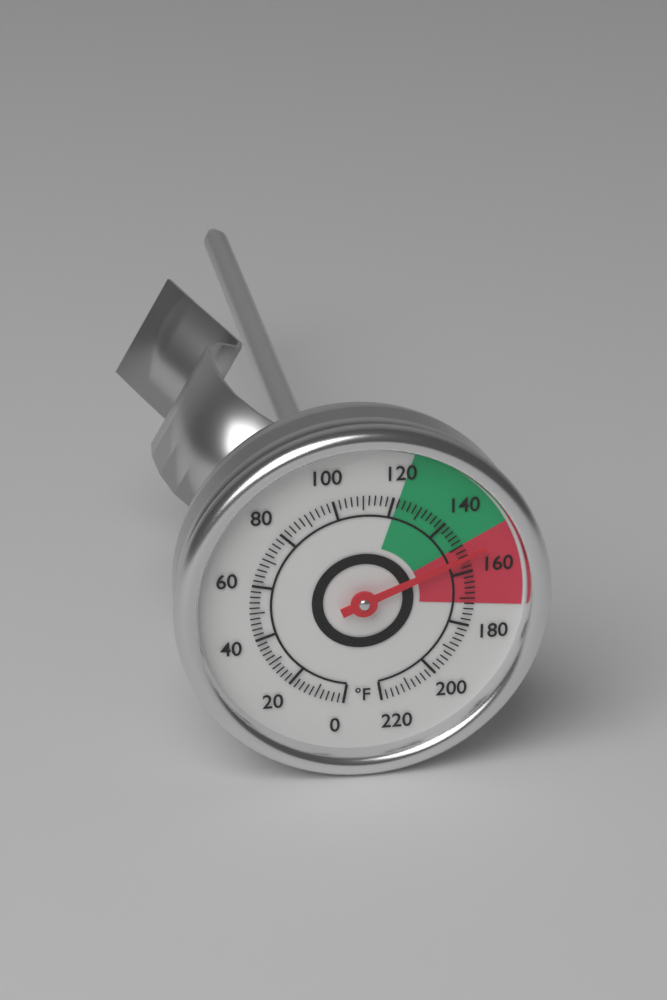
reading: 154 °F
